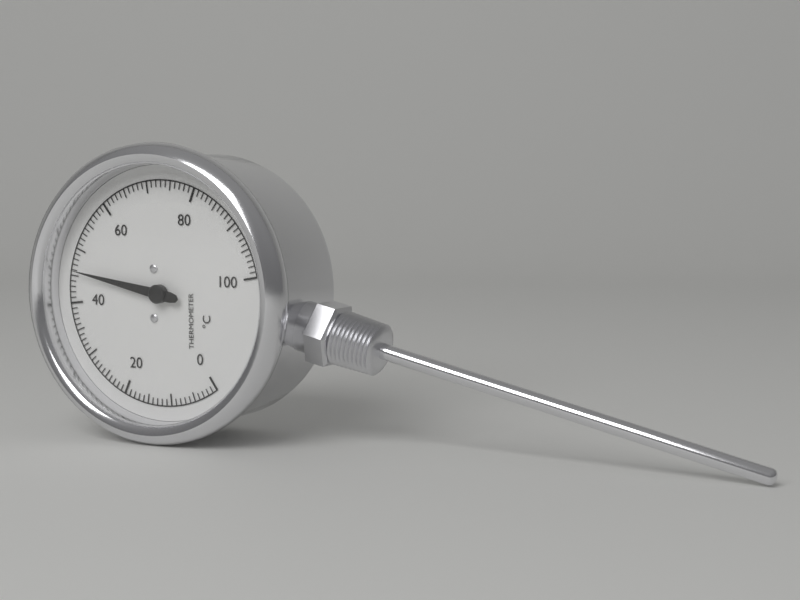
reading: 46 °C
